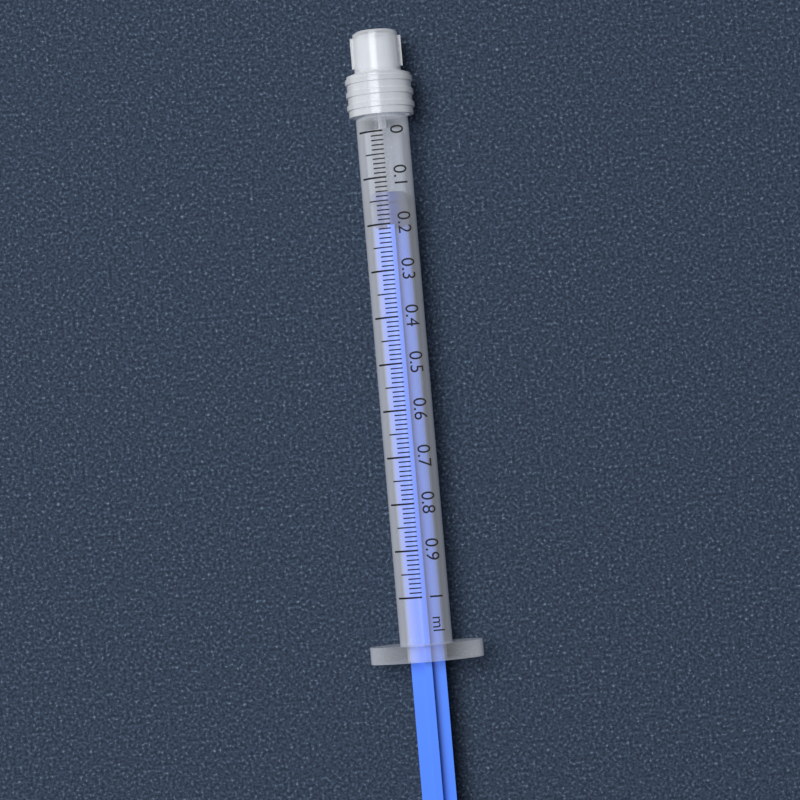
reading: 0.13 ml
